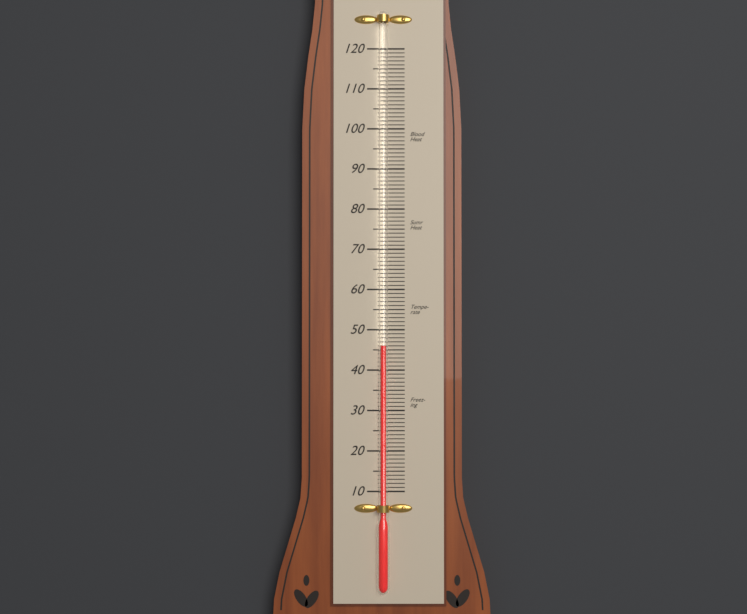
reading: 46 (no unit)
